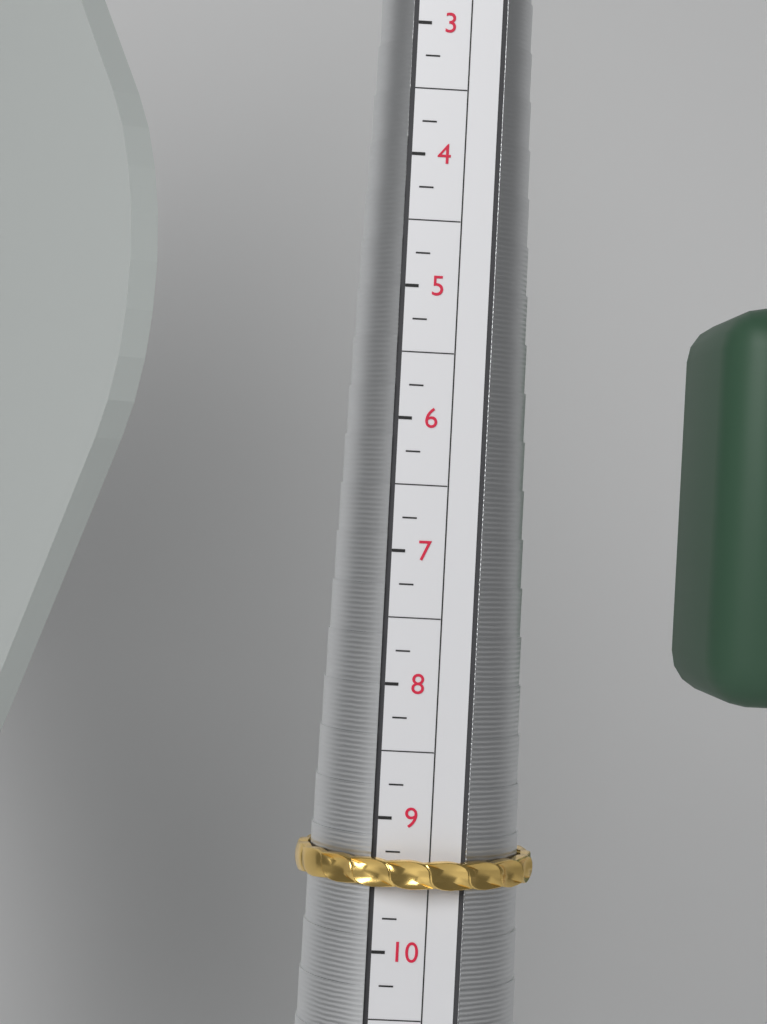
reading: 9.50 (no unit)
